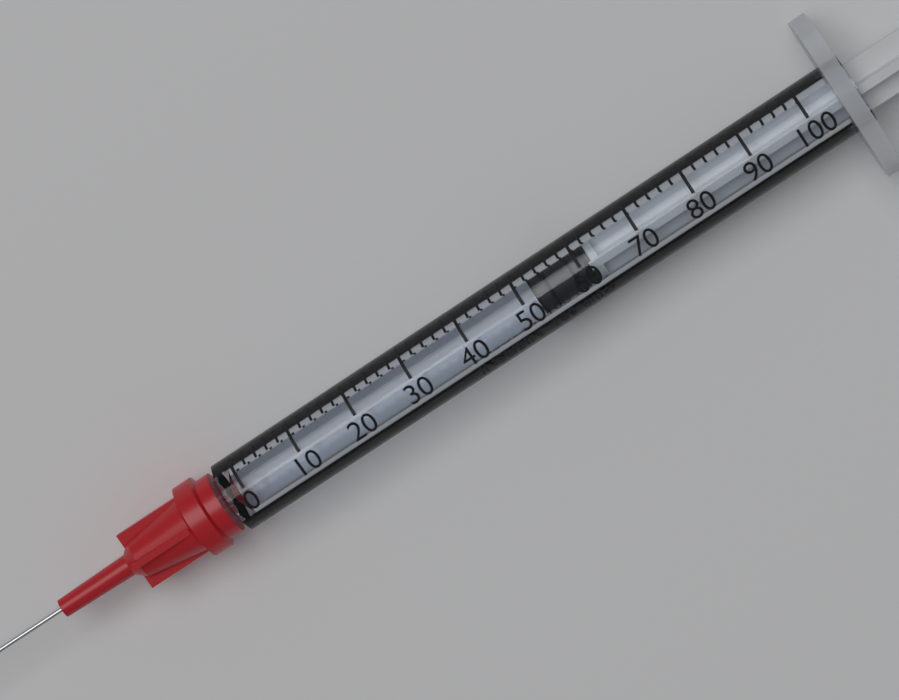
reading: 52 units
